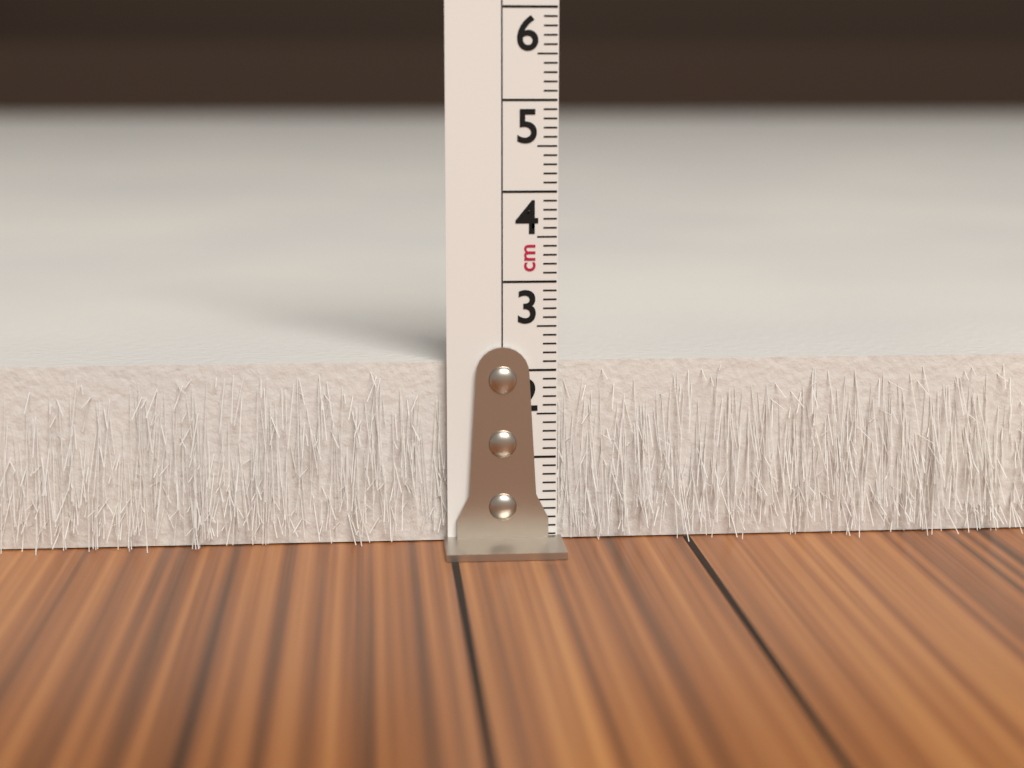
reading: 2.1 cm
